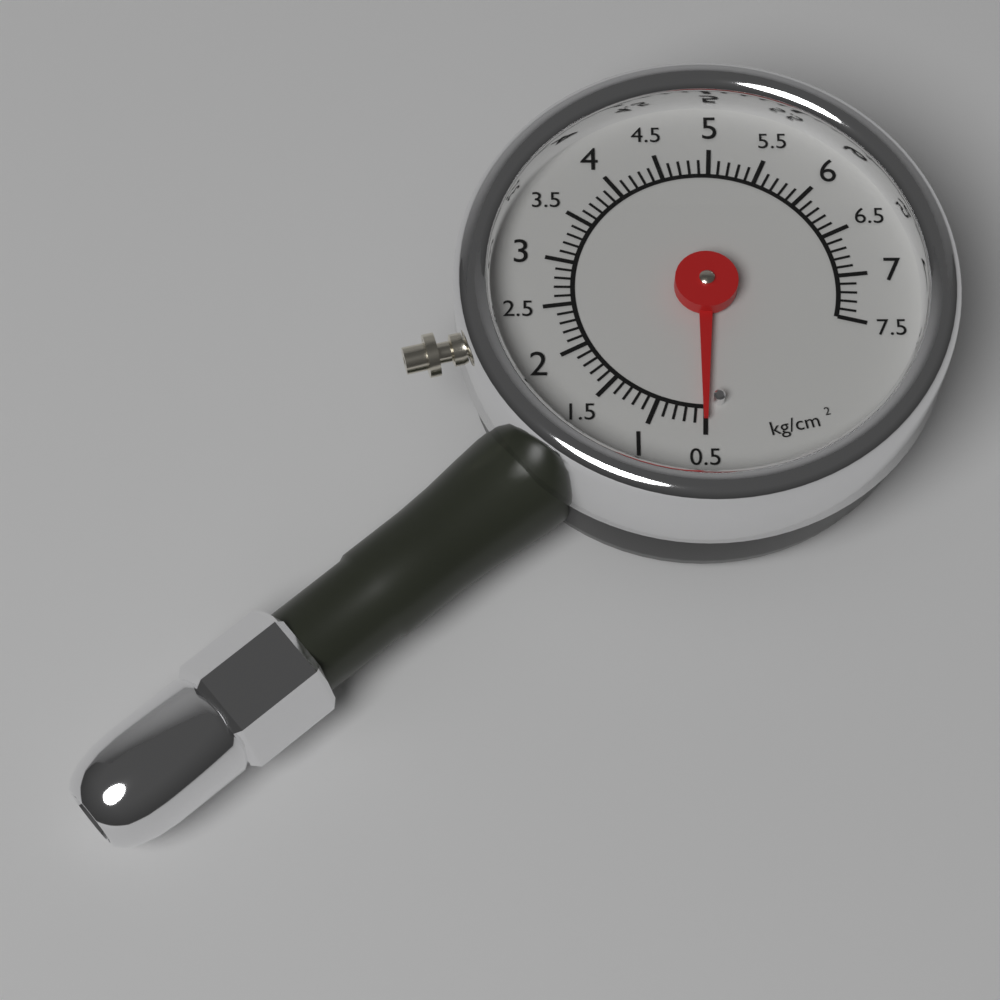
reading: 0.5 kg/cm²
